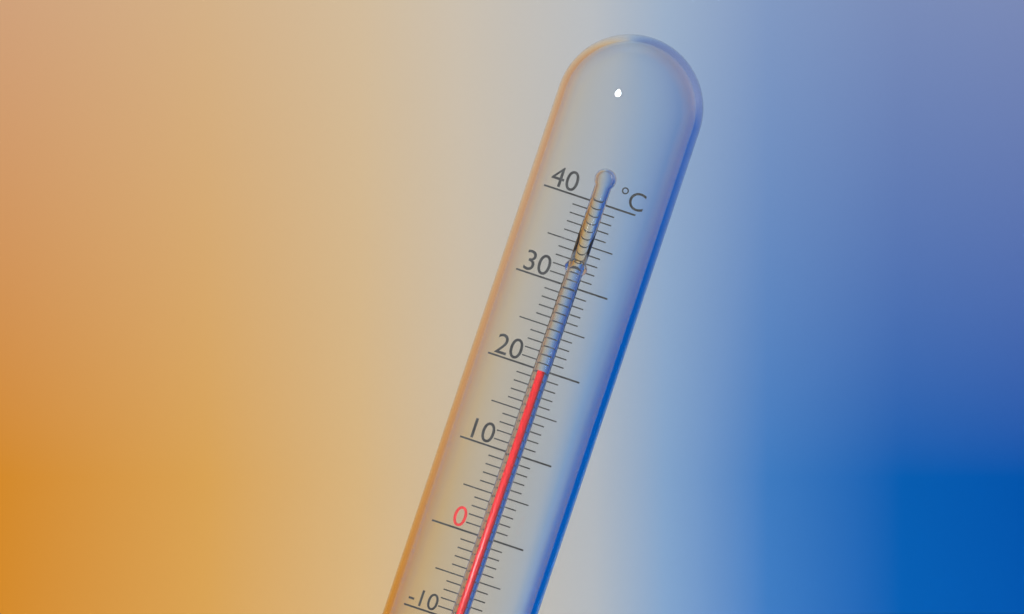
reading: 20 °C
